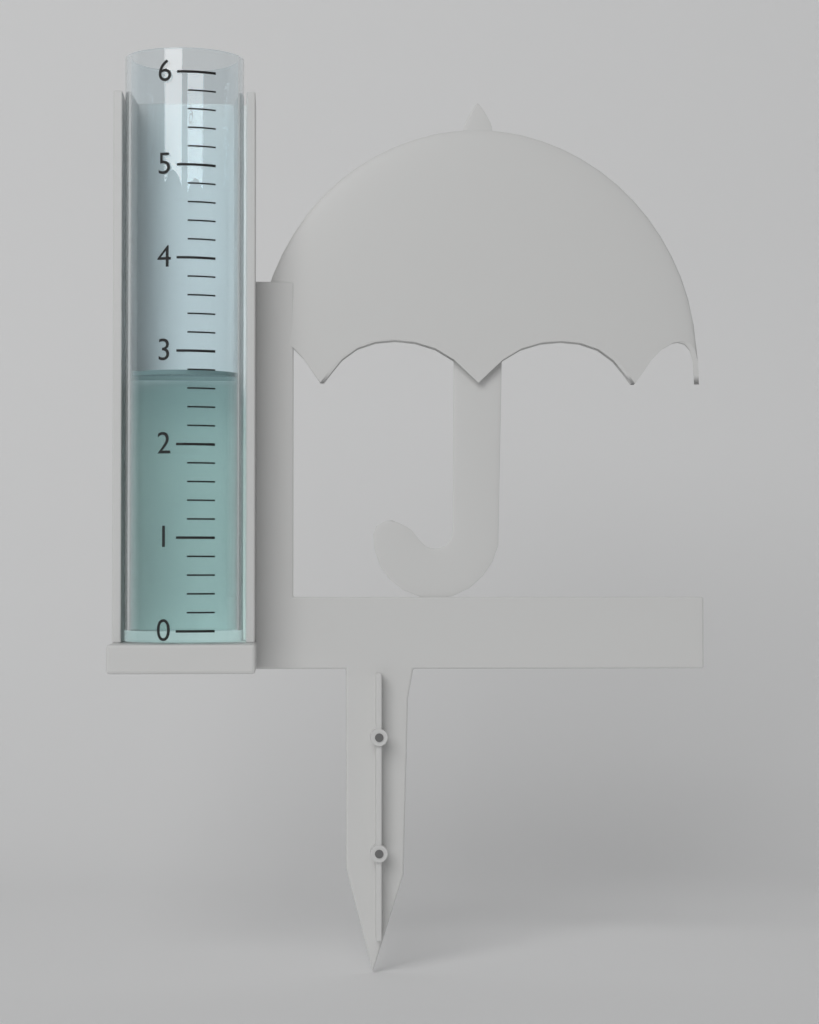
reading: 2.8 (no unit)
